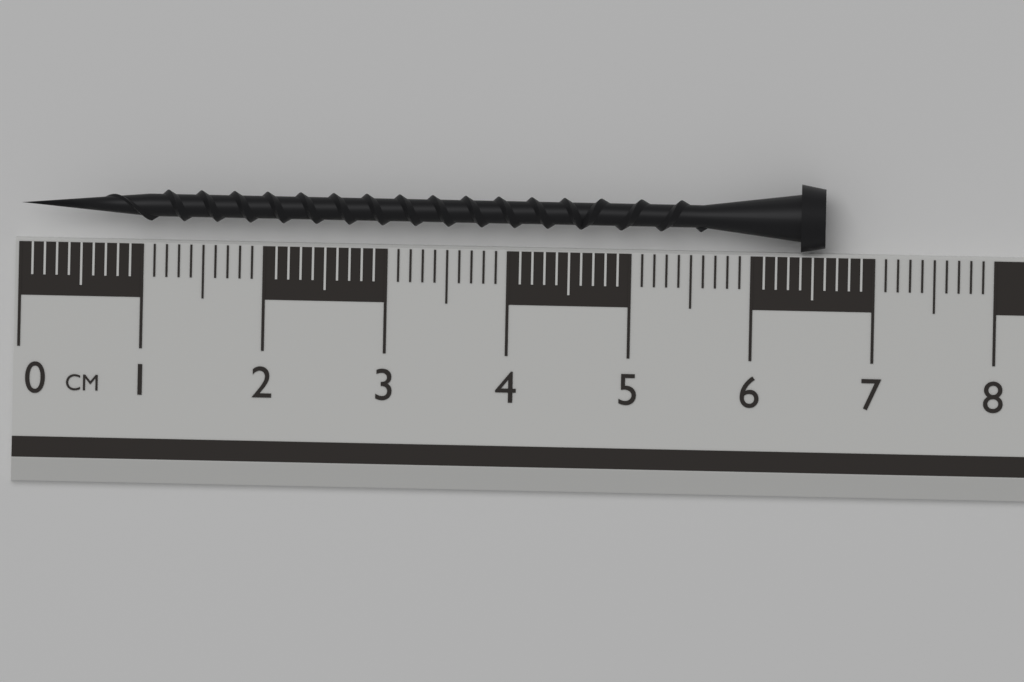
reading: 6.6 cm
